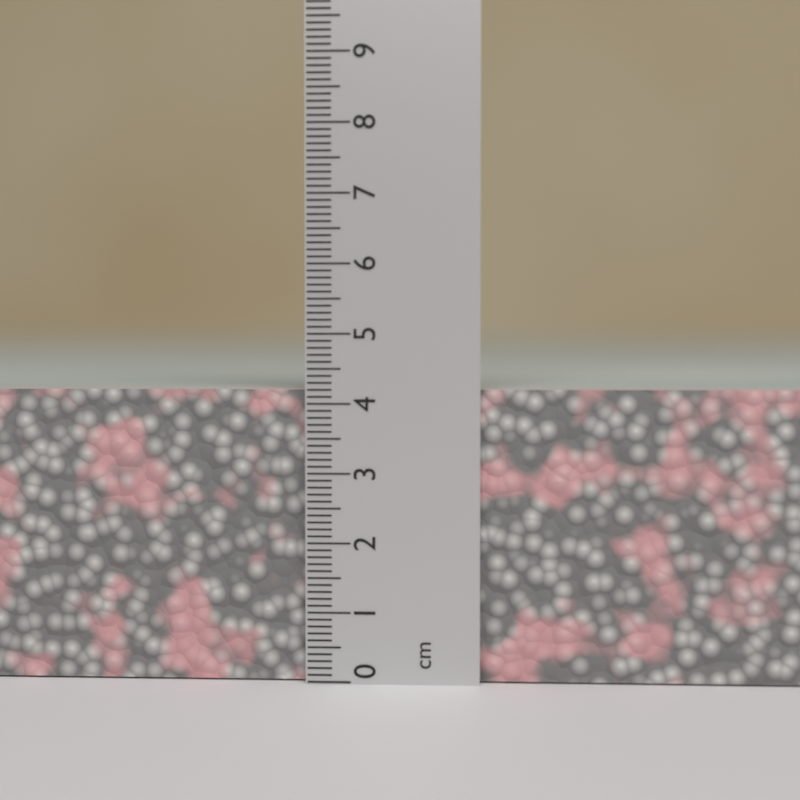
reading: 4.2 cm
